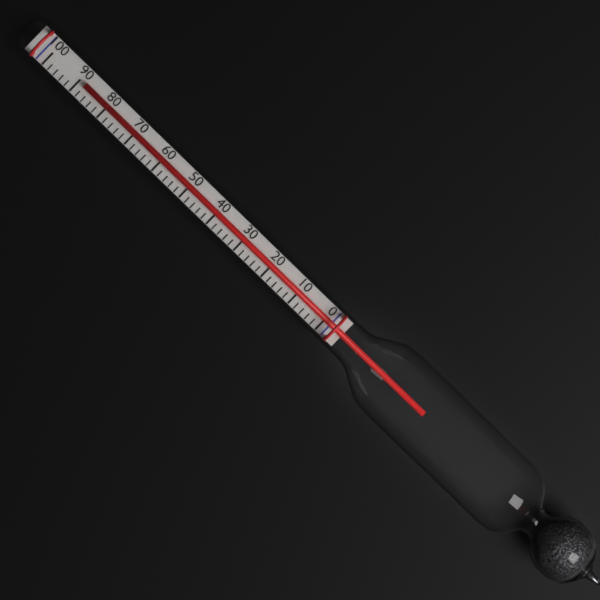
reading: 88 (no unit)
